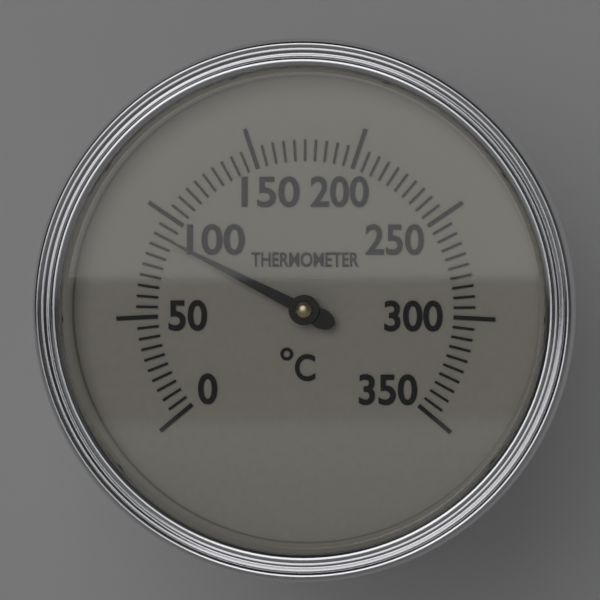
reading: 90 °C
